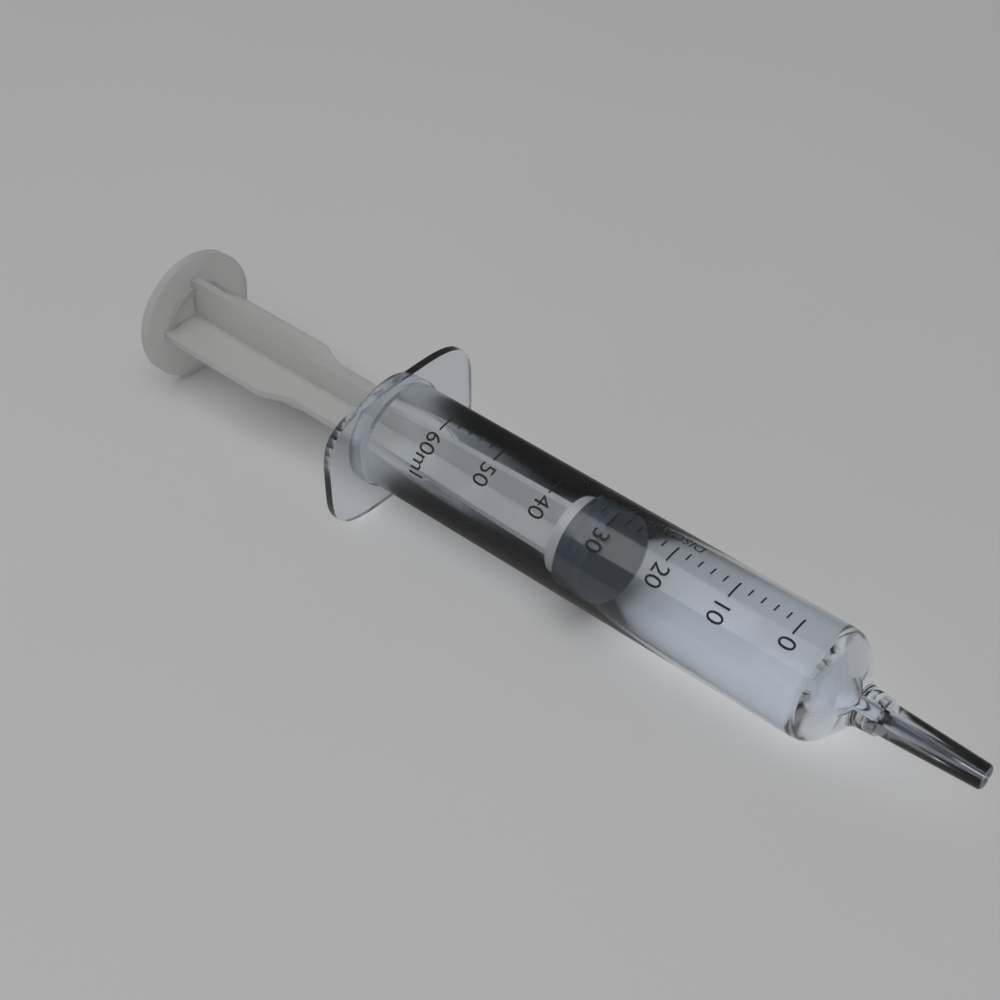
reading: 30 ml
